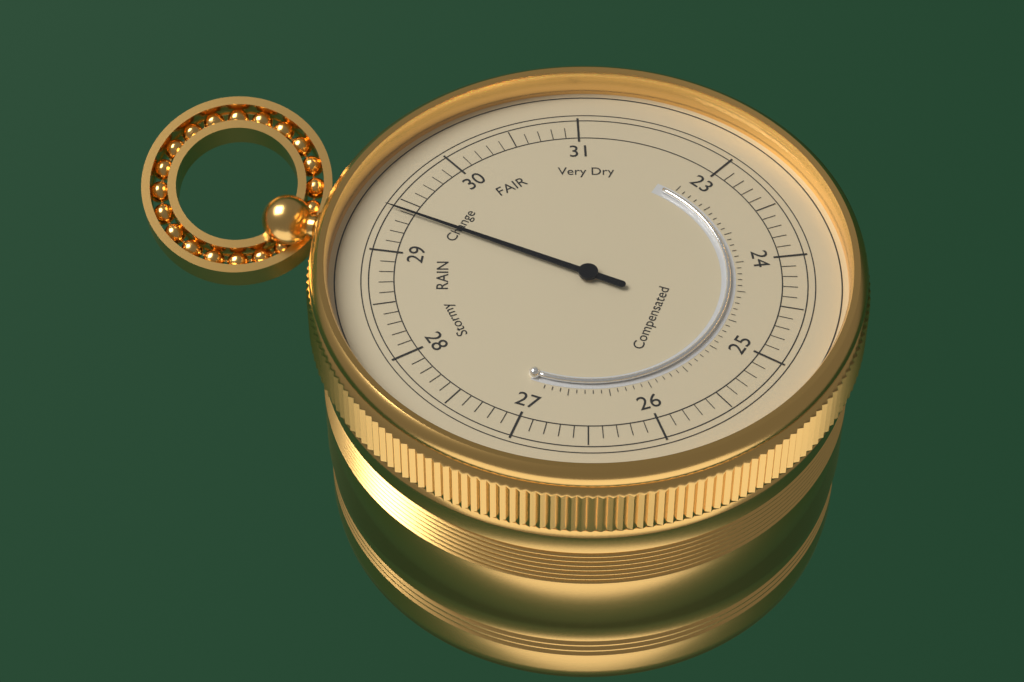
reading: 29.4 (no unit)
